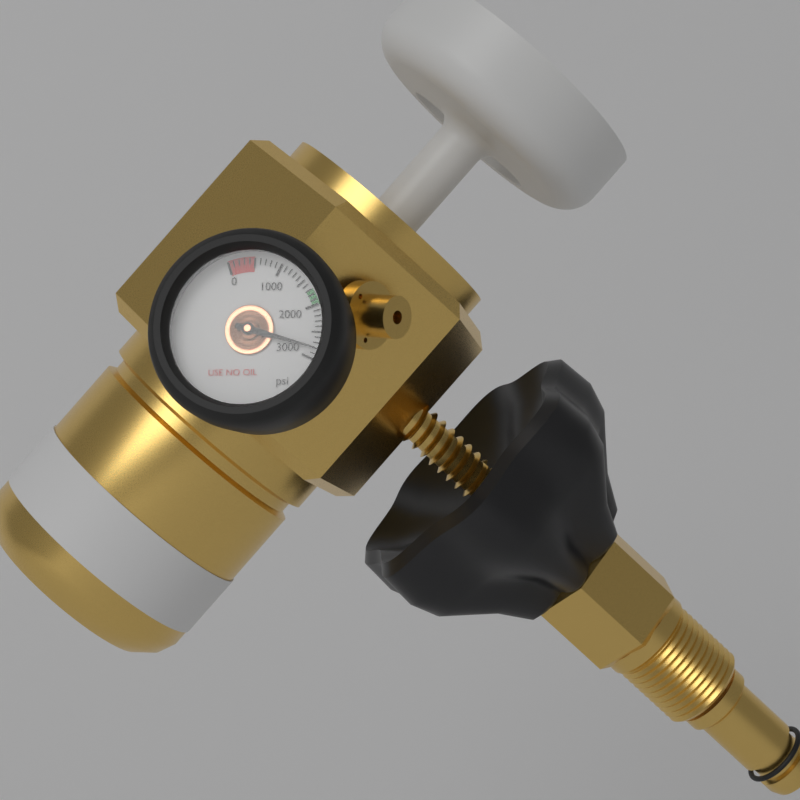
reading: 2800 psi
